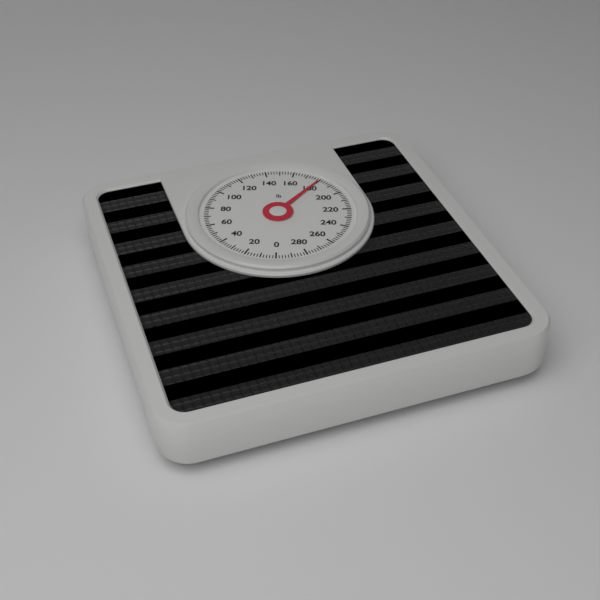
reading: 180 lb
